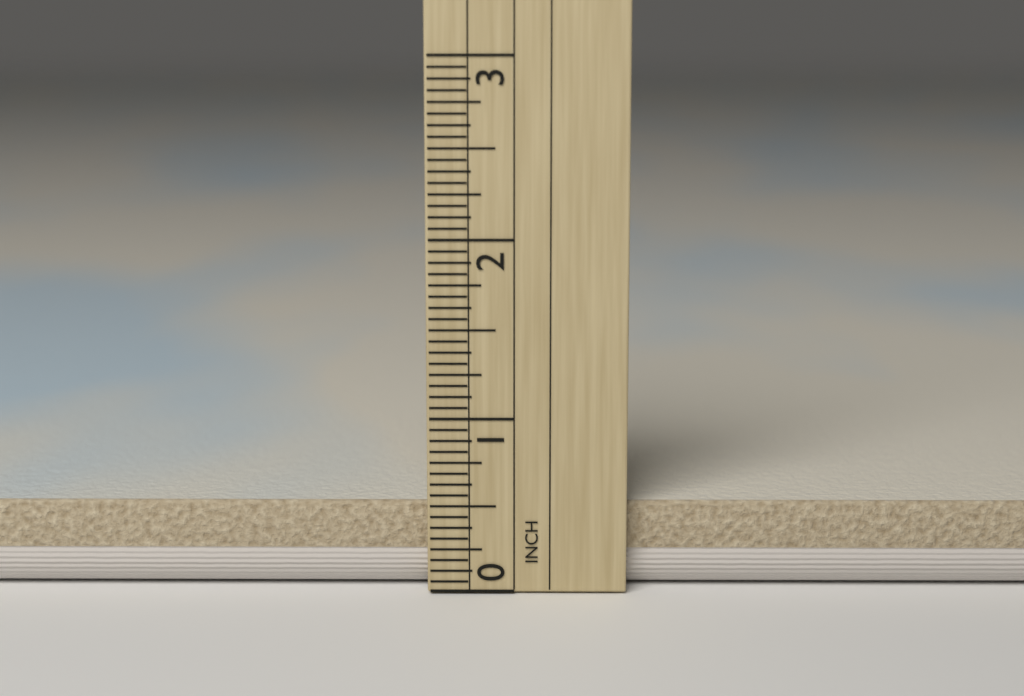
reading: 0.5000 in
